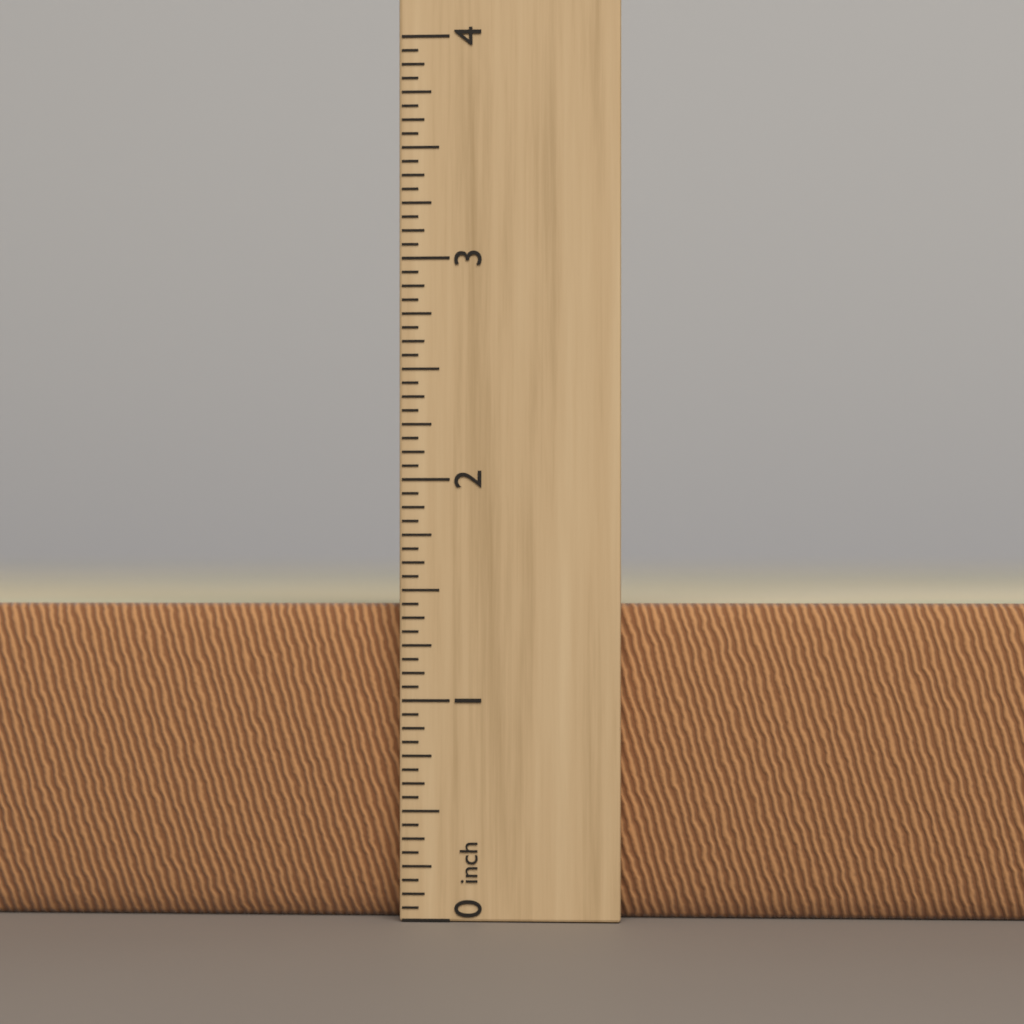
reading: 1.4375 inch
